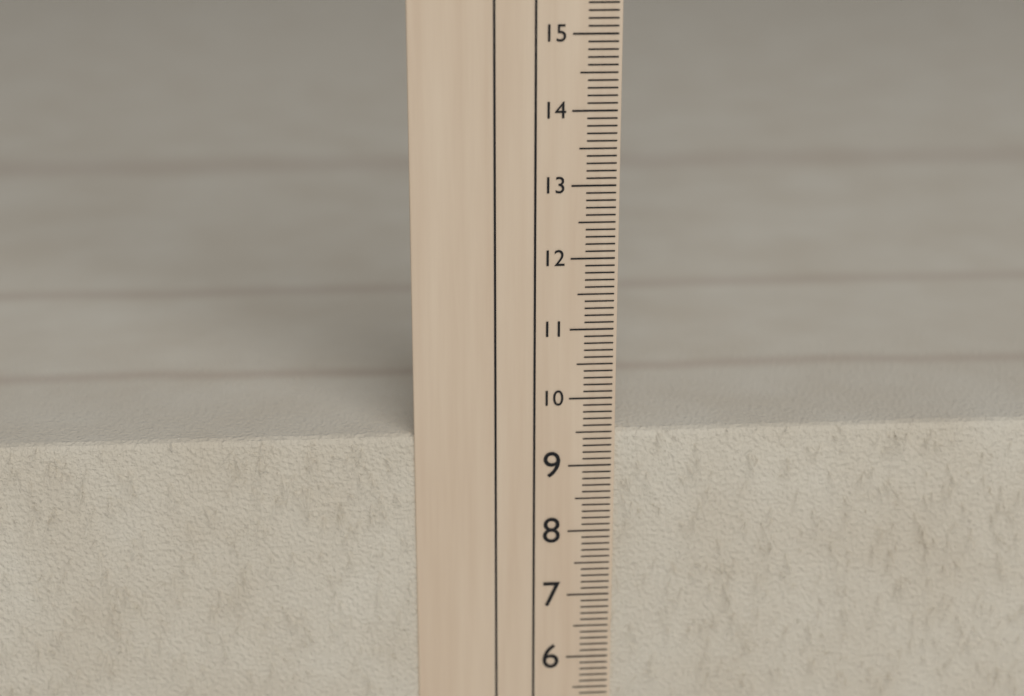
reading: 9.5 cm
